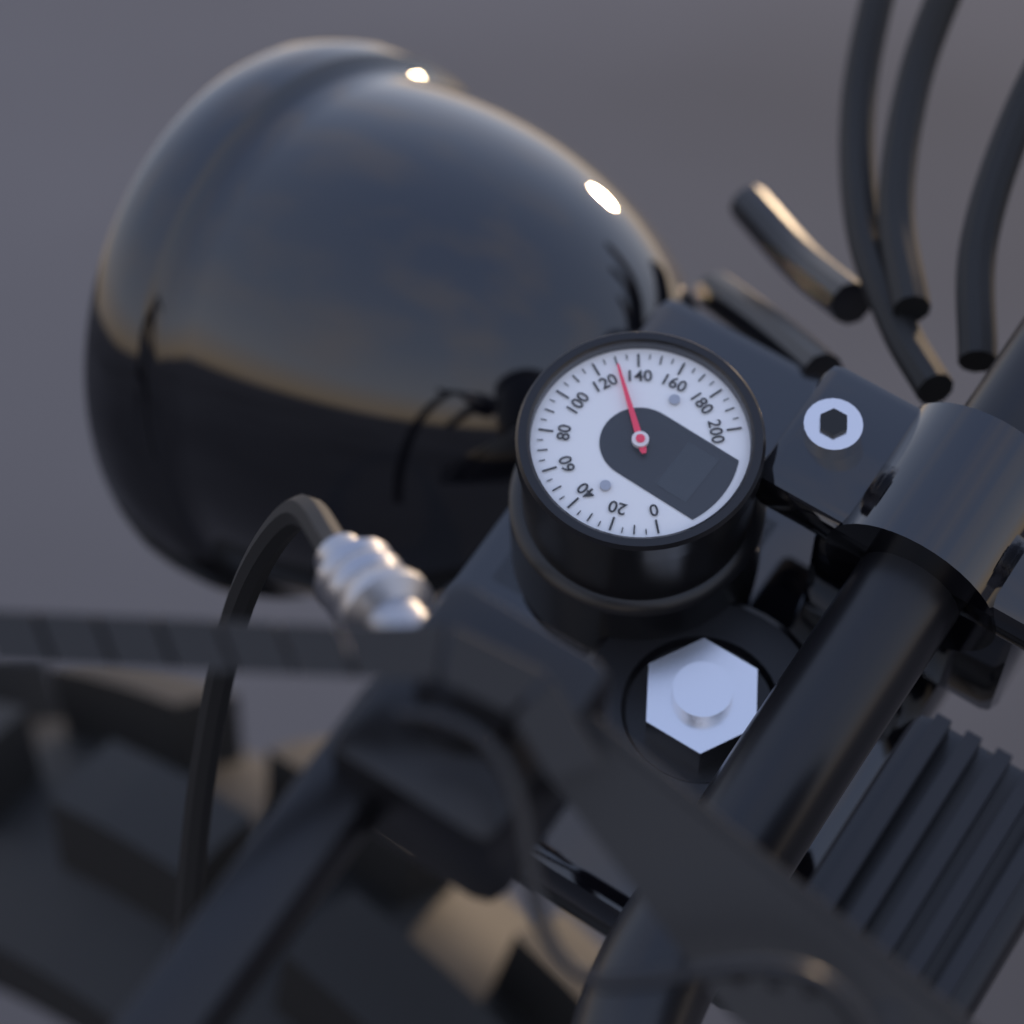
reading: 130 (no unit)
